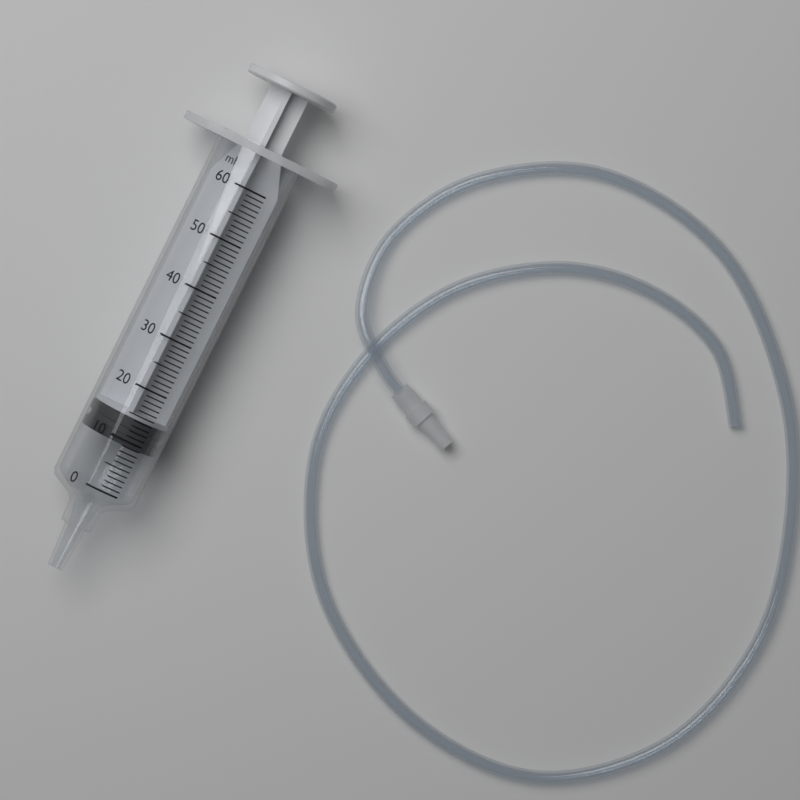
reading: 9 ml
